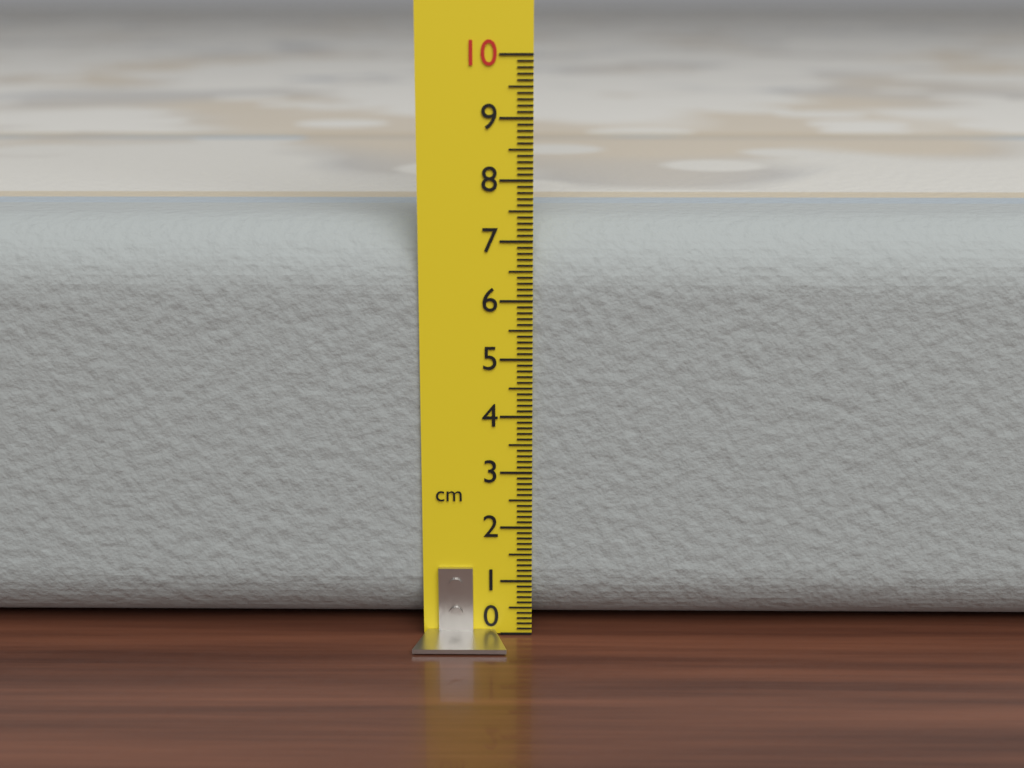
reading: 7.3 cm
